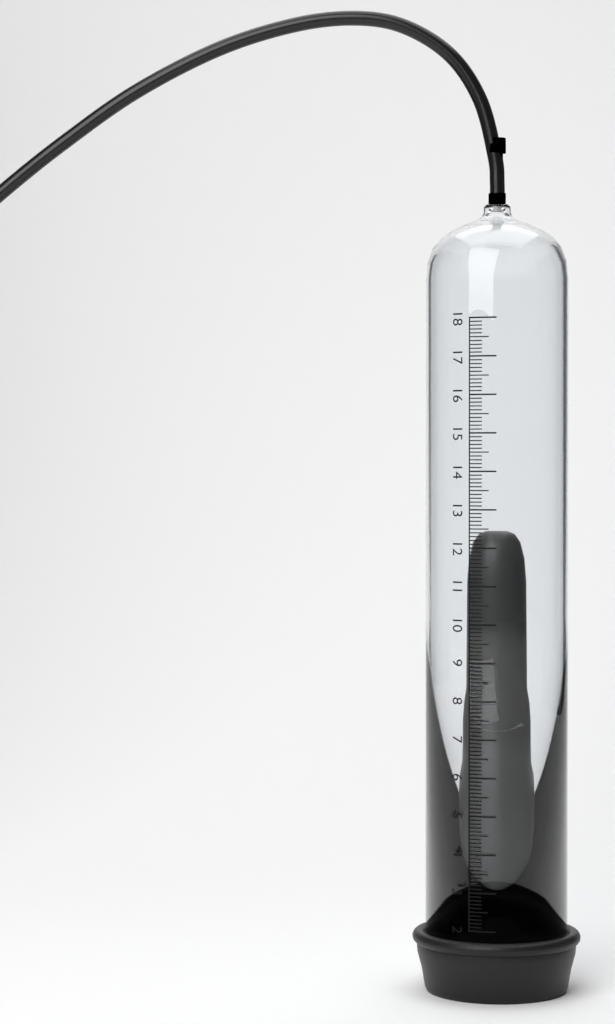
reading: 12.4 (no unit)
